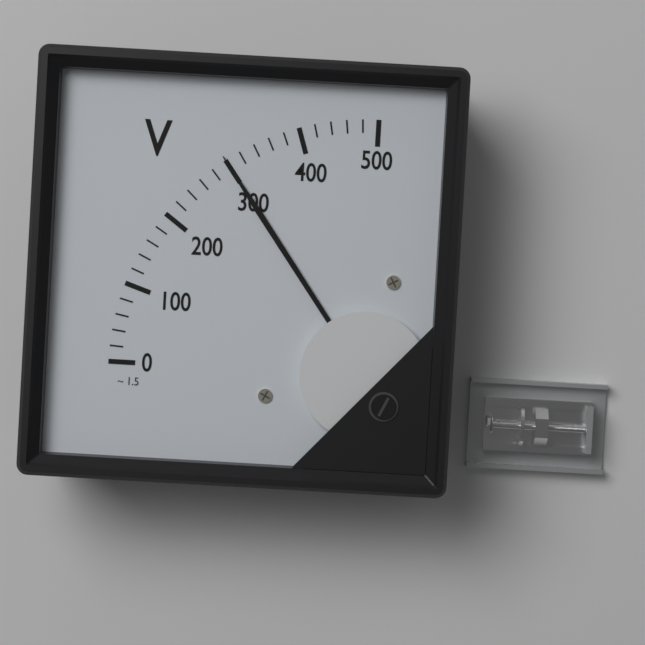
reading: 300 V
